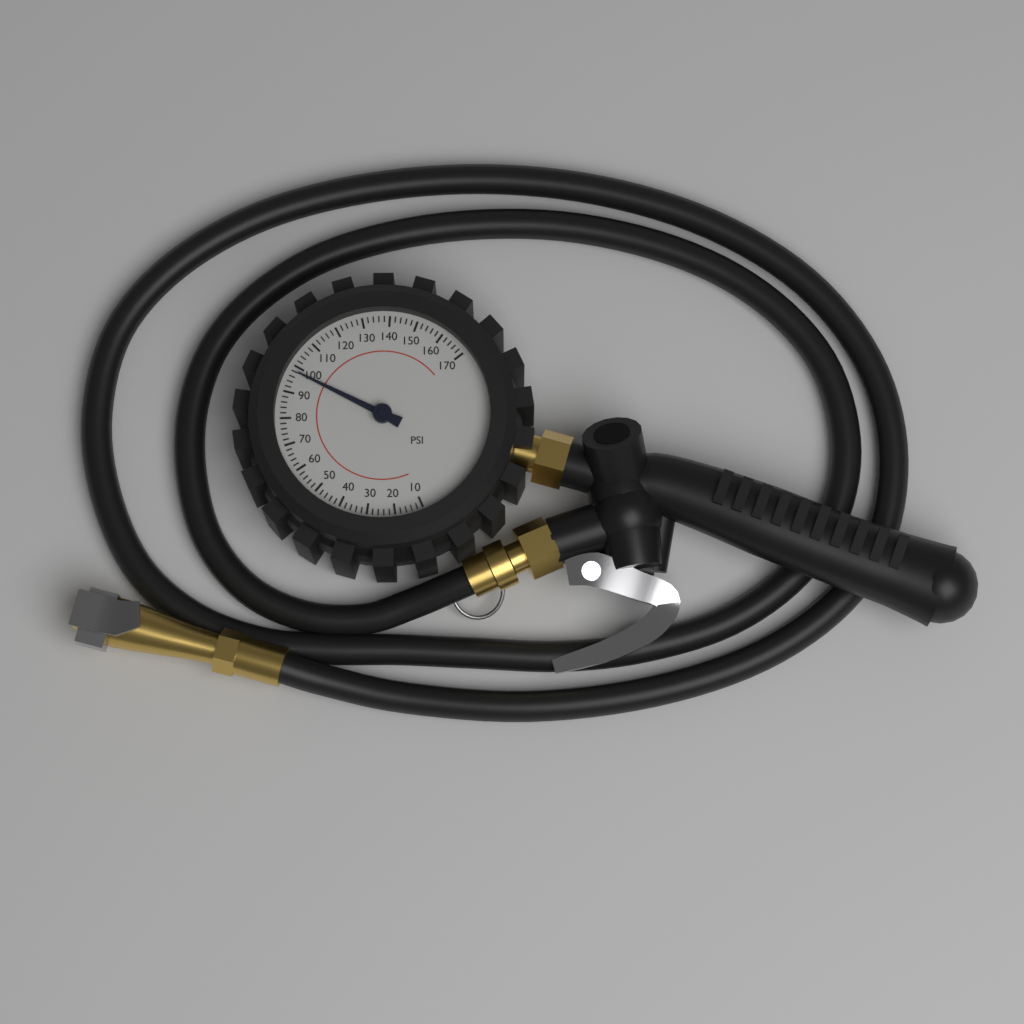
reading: 98 psi
